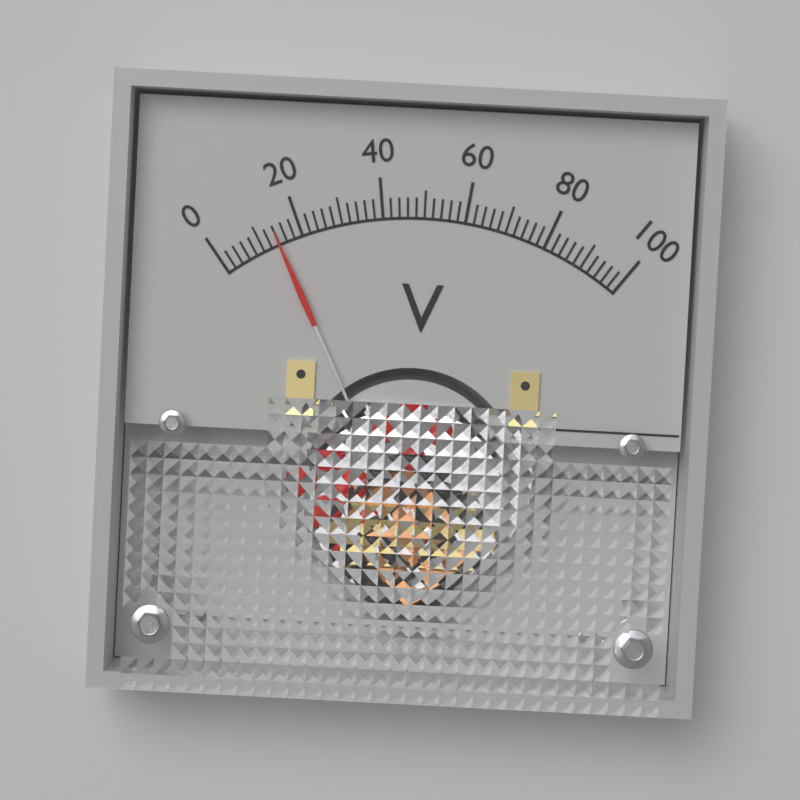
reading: 14 V
